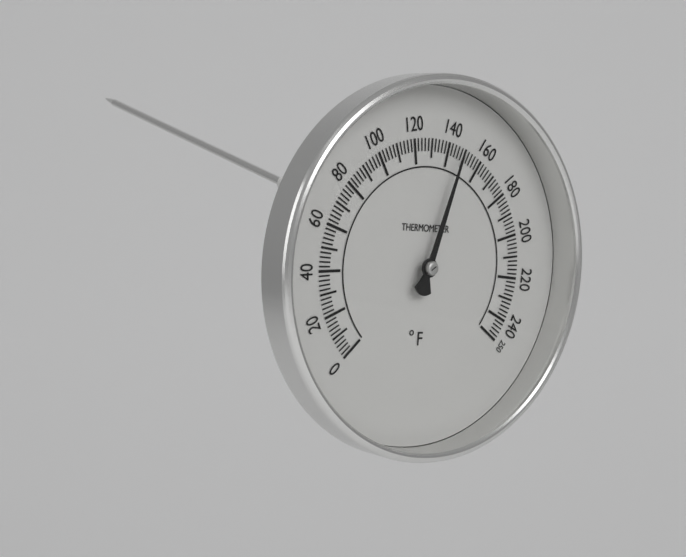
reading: 146 °F
